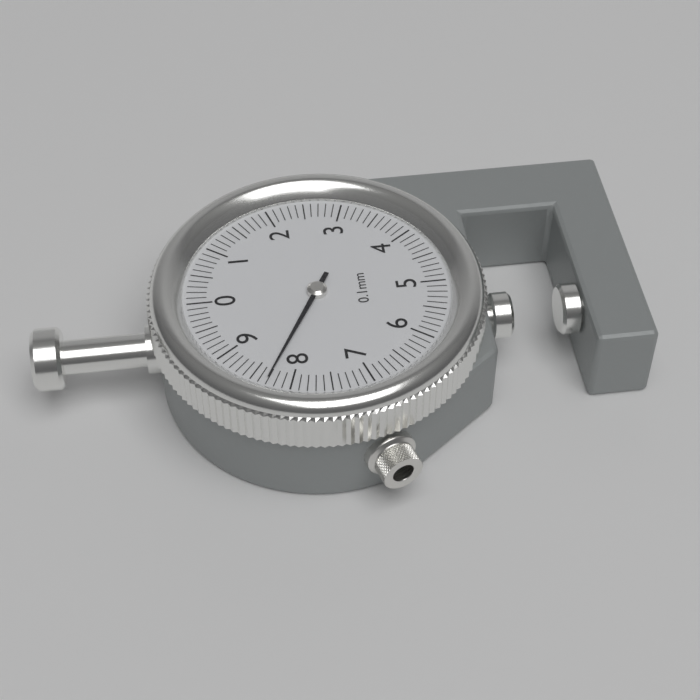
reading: 8.3 mm
